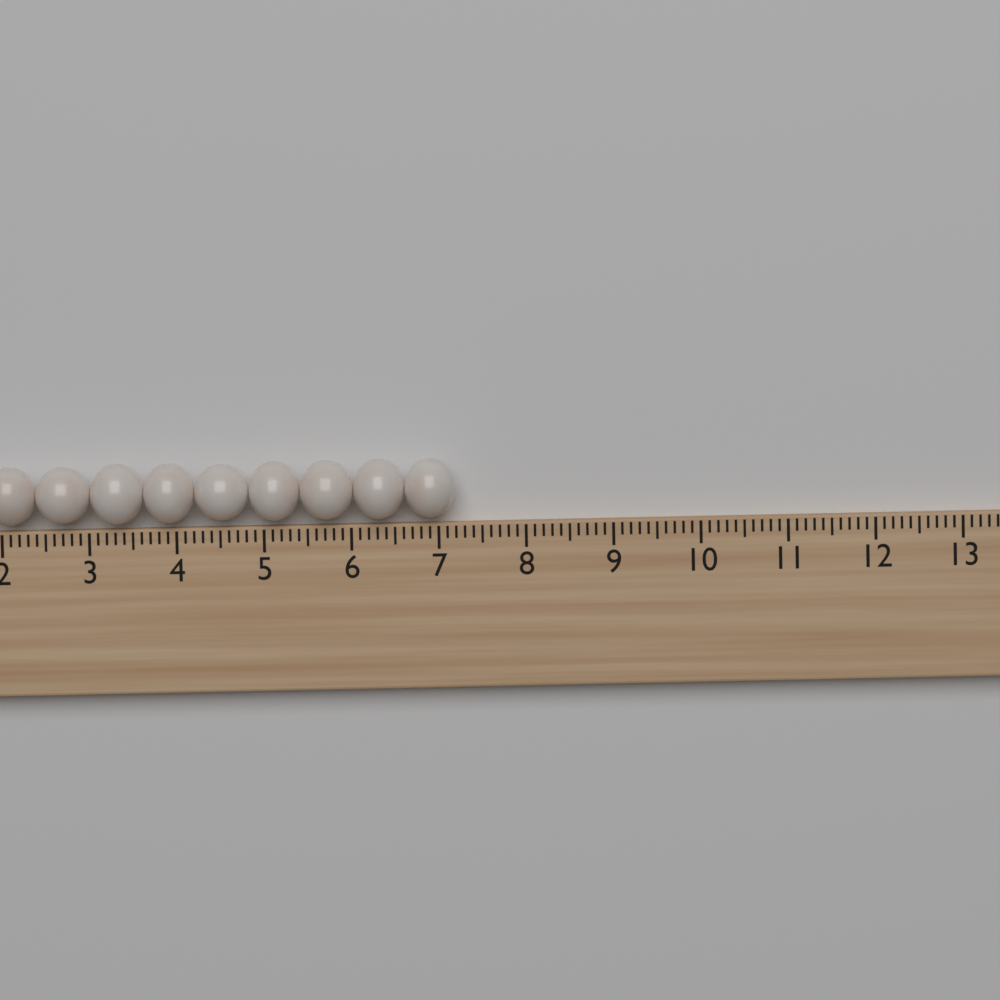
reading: 7.2 (no unit)
